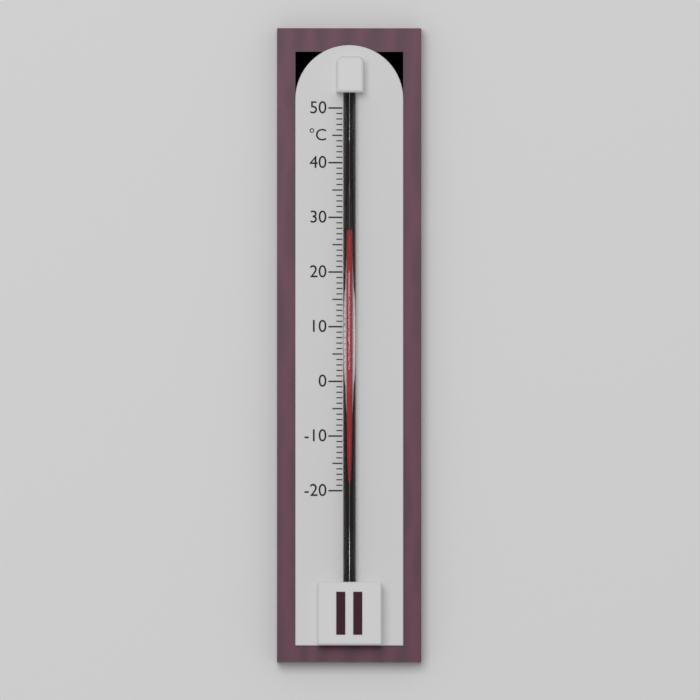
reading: 27 °C
